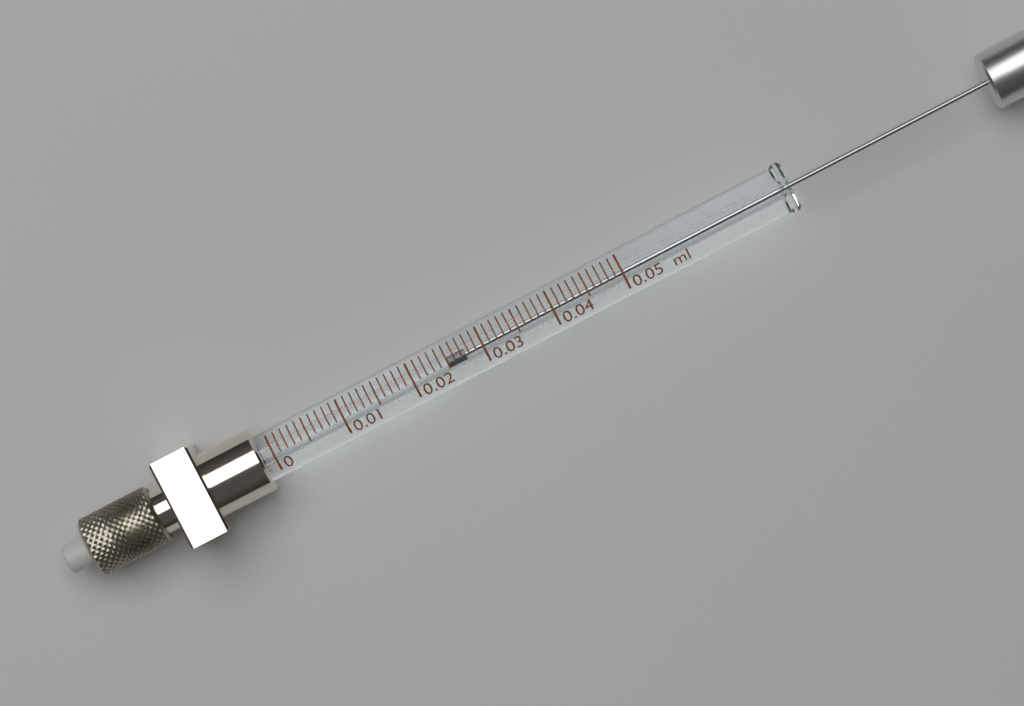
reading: 0.025 ml
